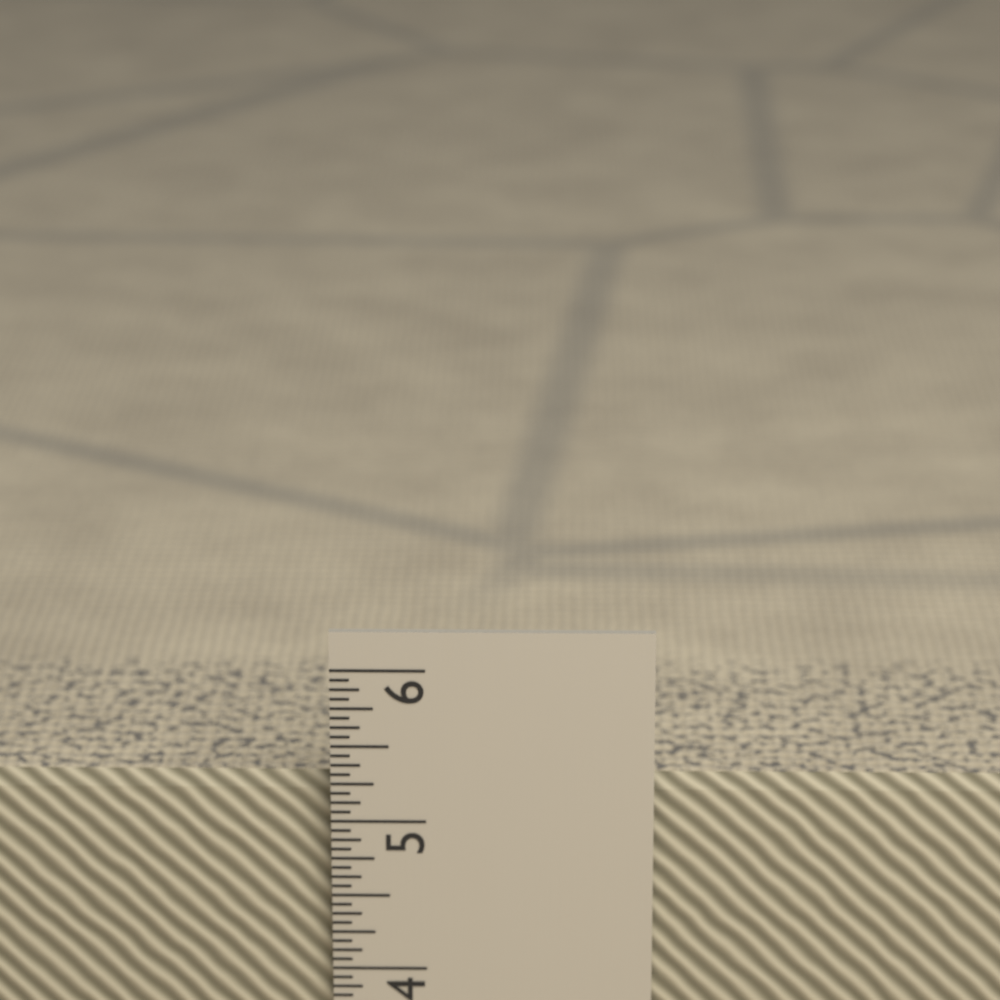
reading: 5.2500 in
